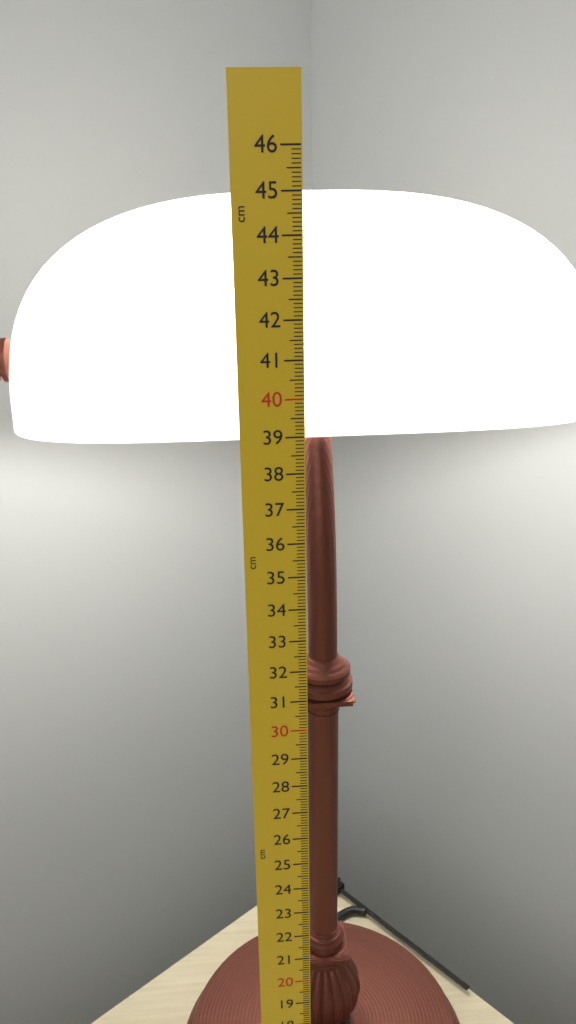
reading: 45.1 cm
